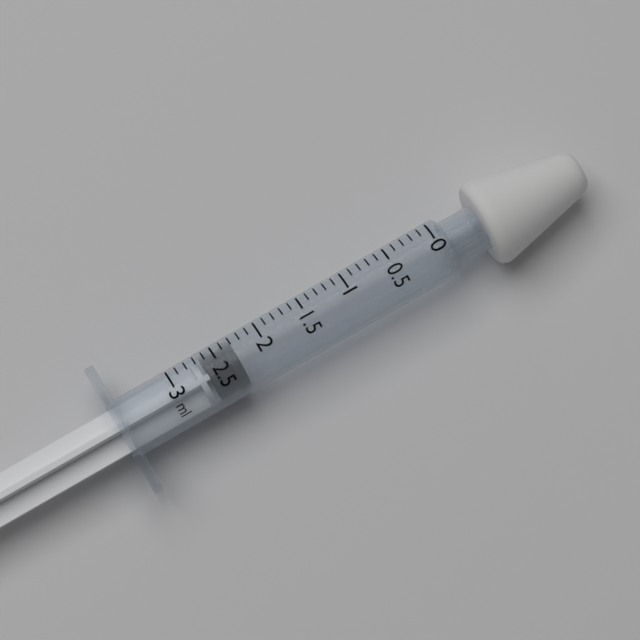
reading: 2.3 ml
